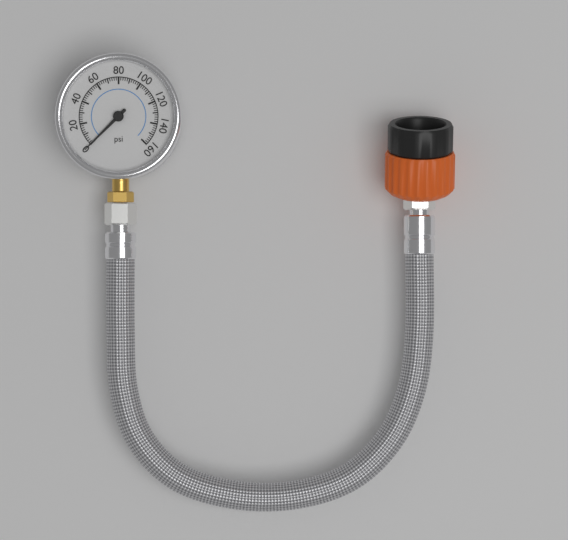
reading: 0 psi
